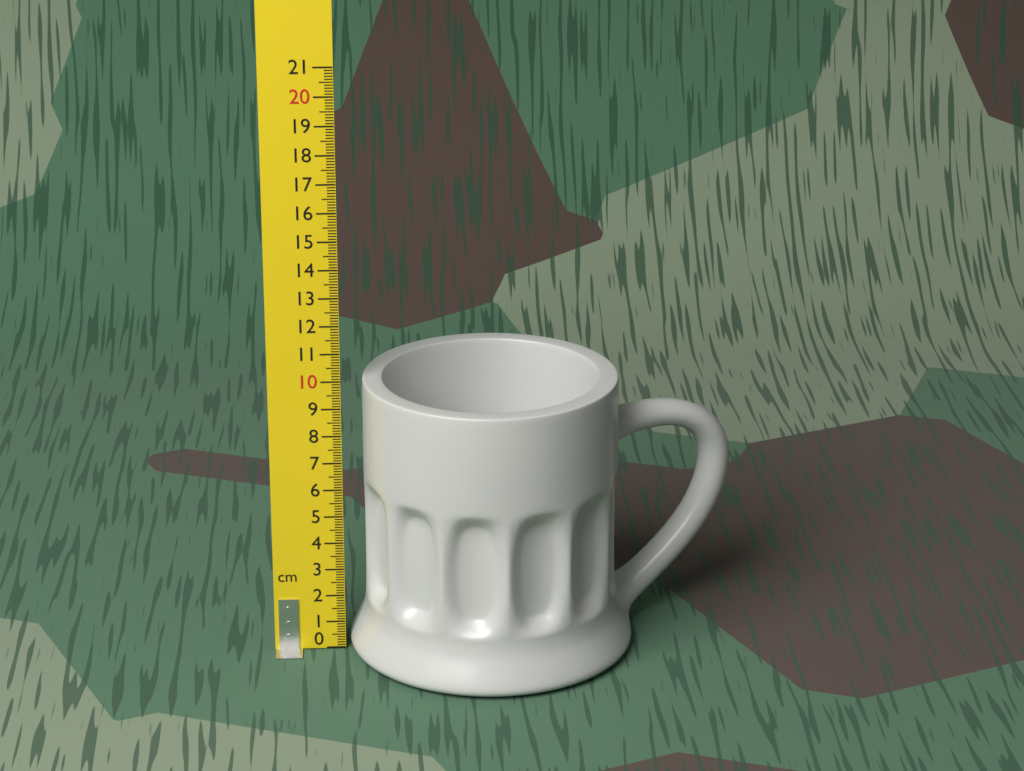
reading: 10.0 cm
